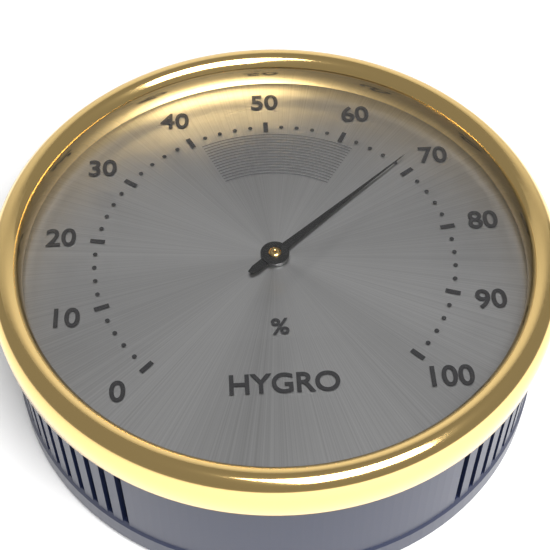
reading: 68 %
